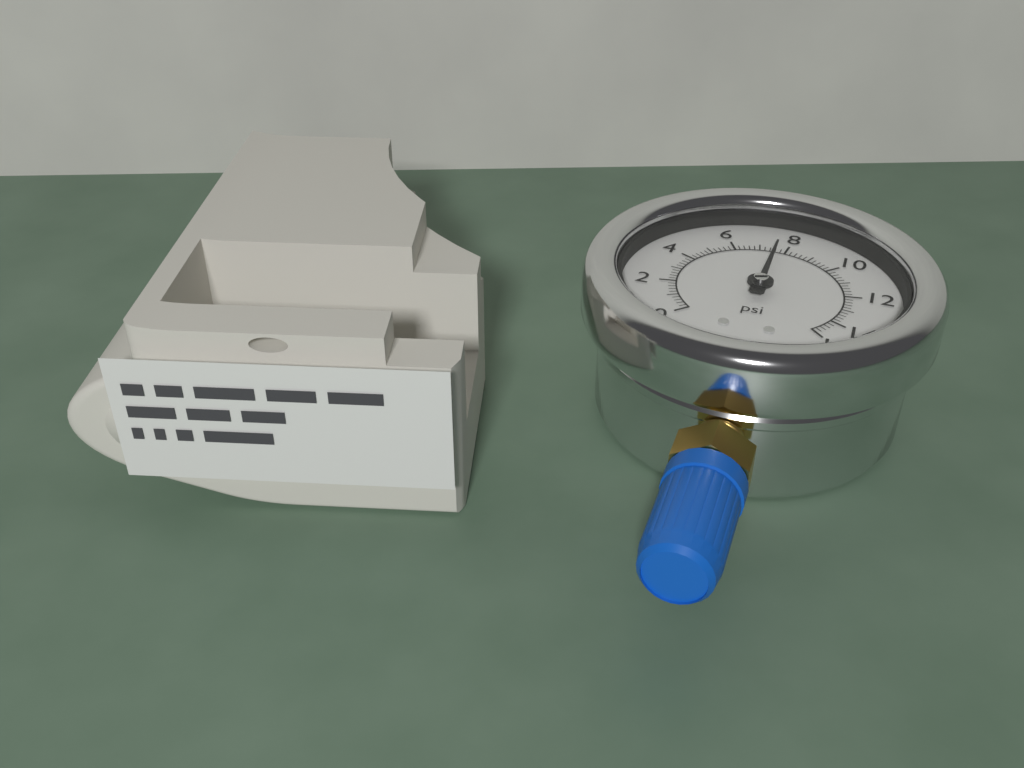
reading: 7.6 psi
